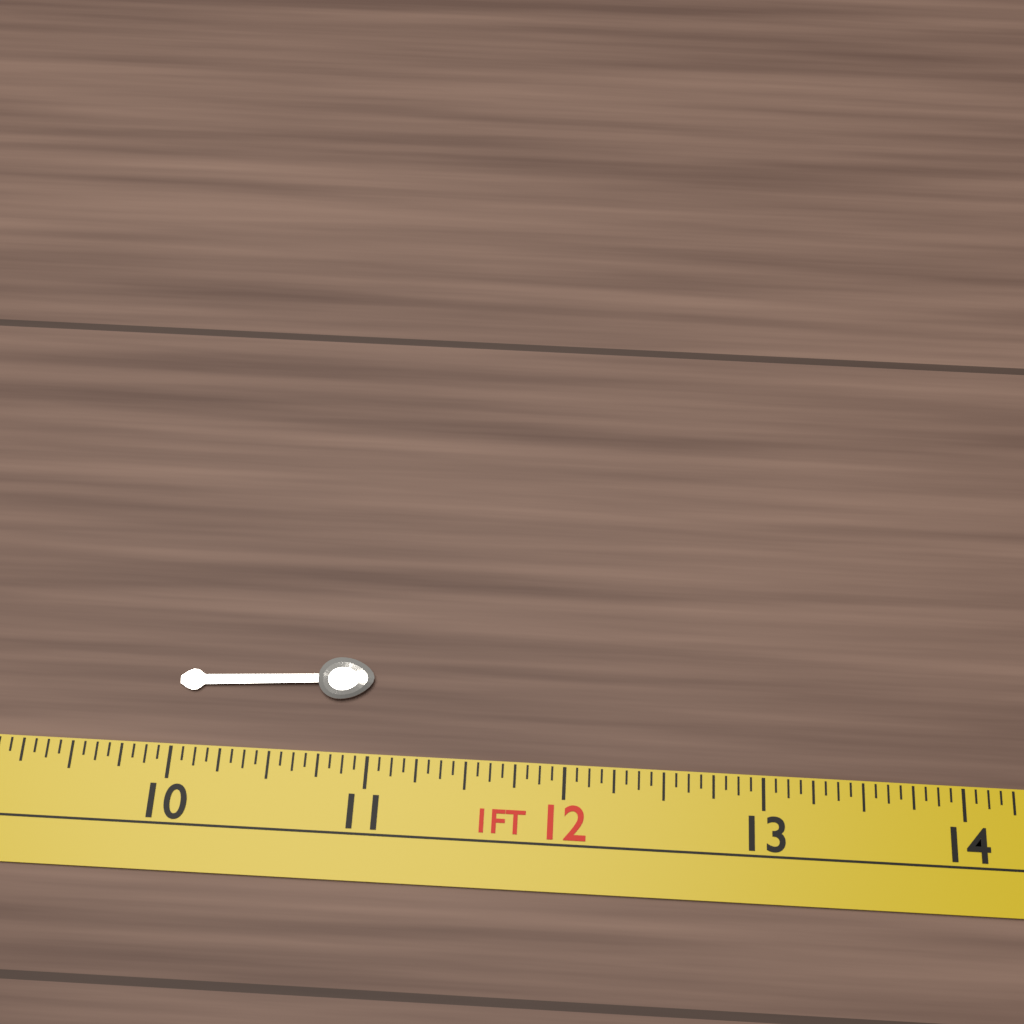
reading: 11.0000 in
